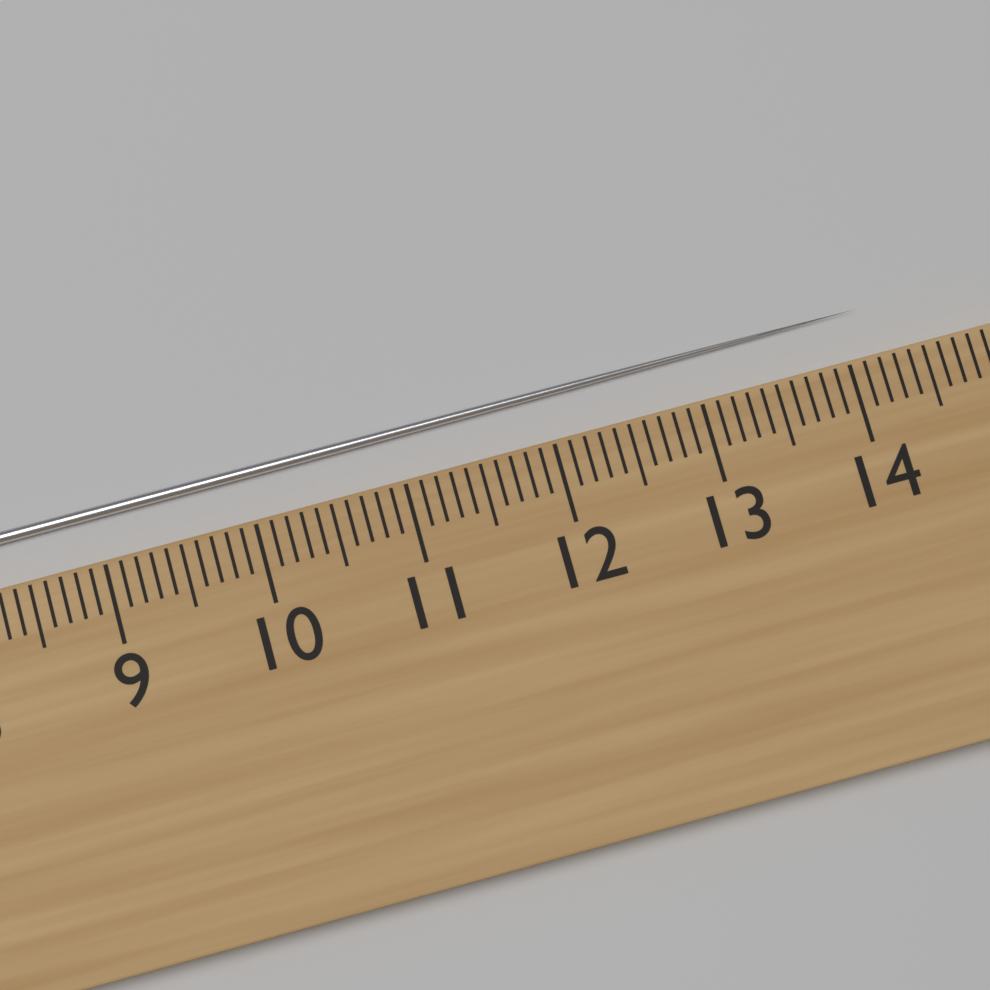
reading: 14.2 cm
